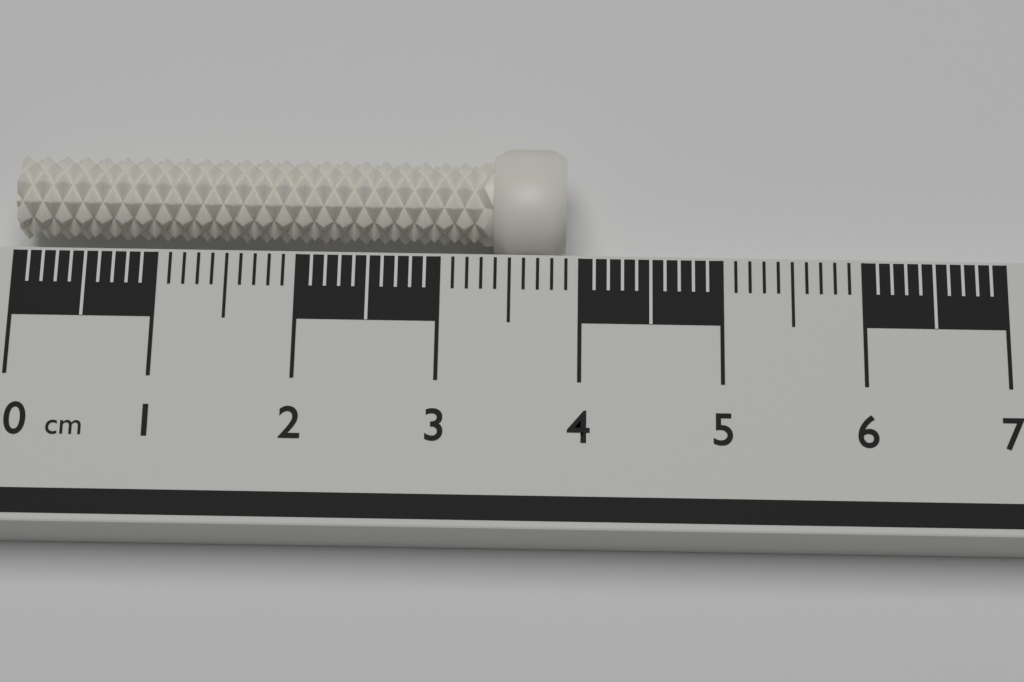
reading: 3.9 cm
